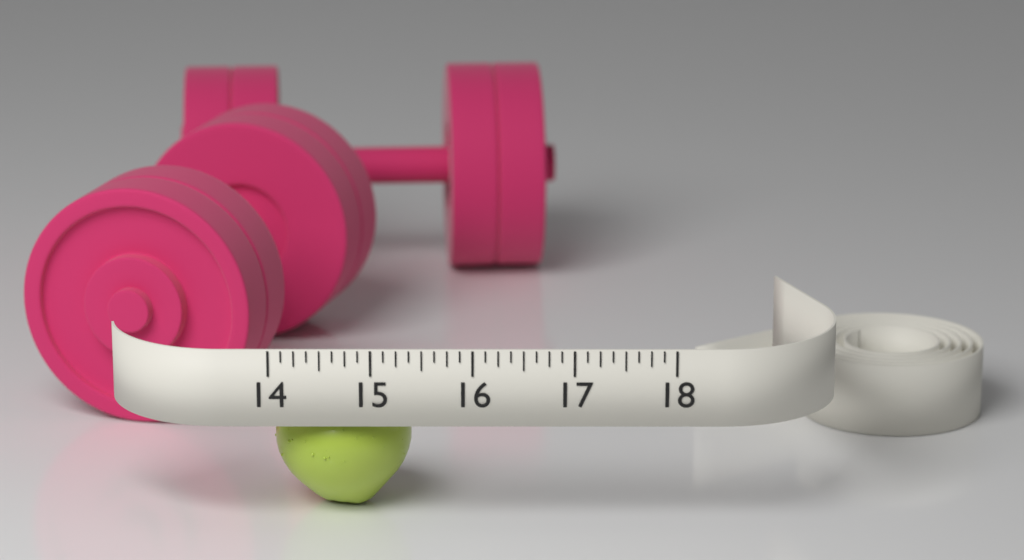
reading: 15.375 (no unit)
